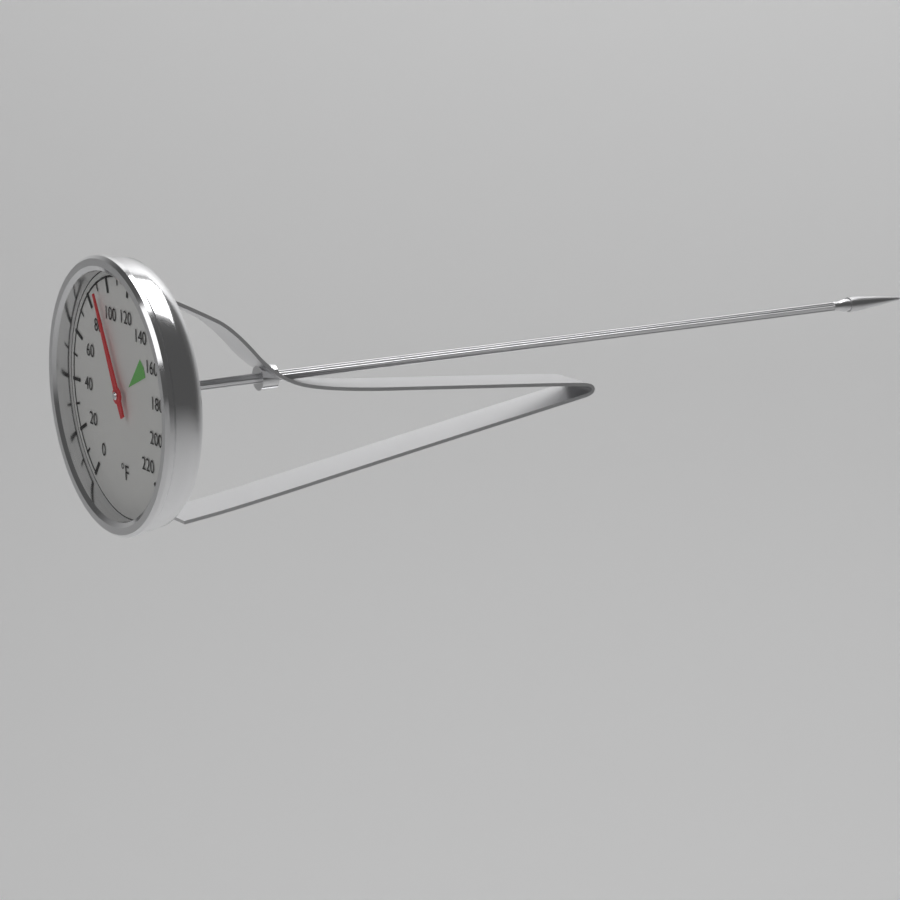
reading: 90 °F
